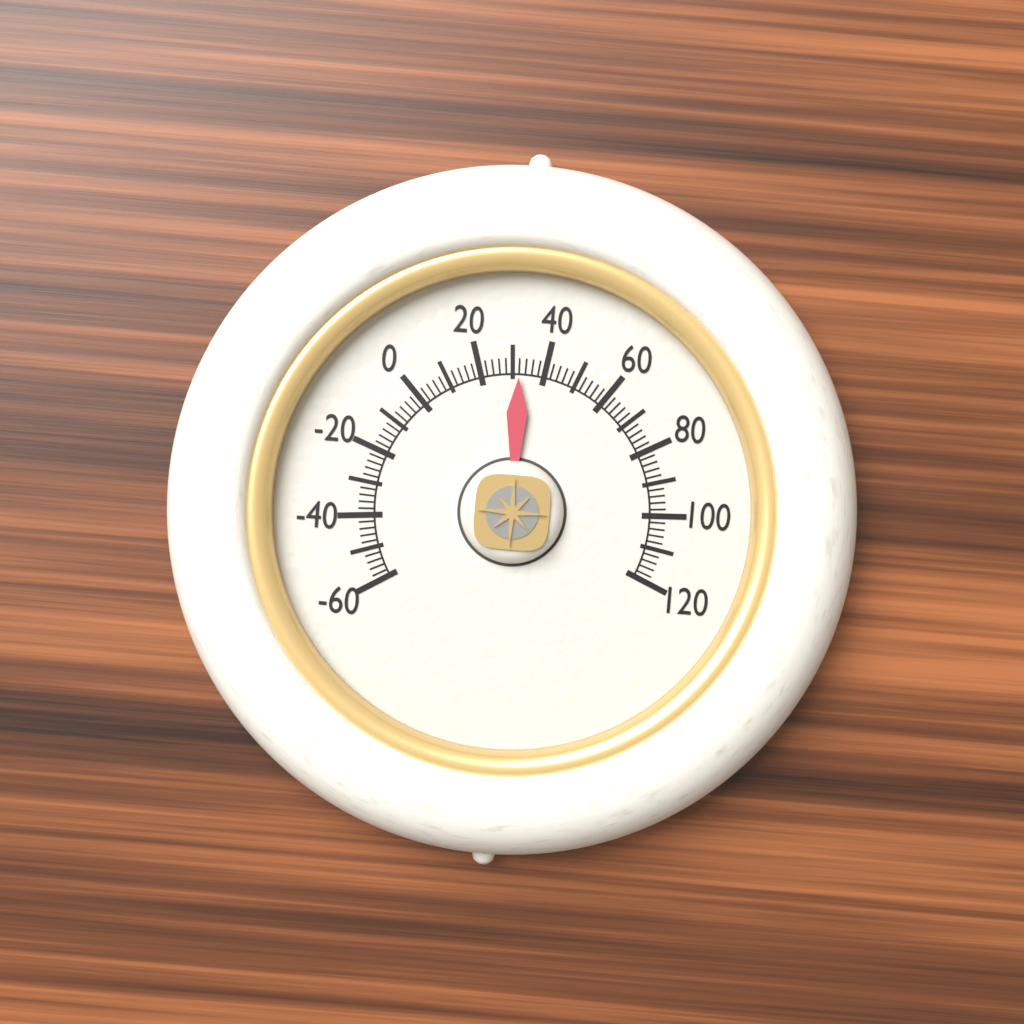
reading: 32 (no unit)
